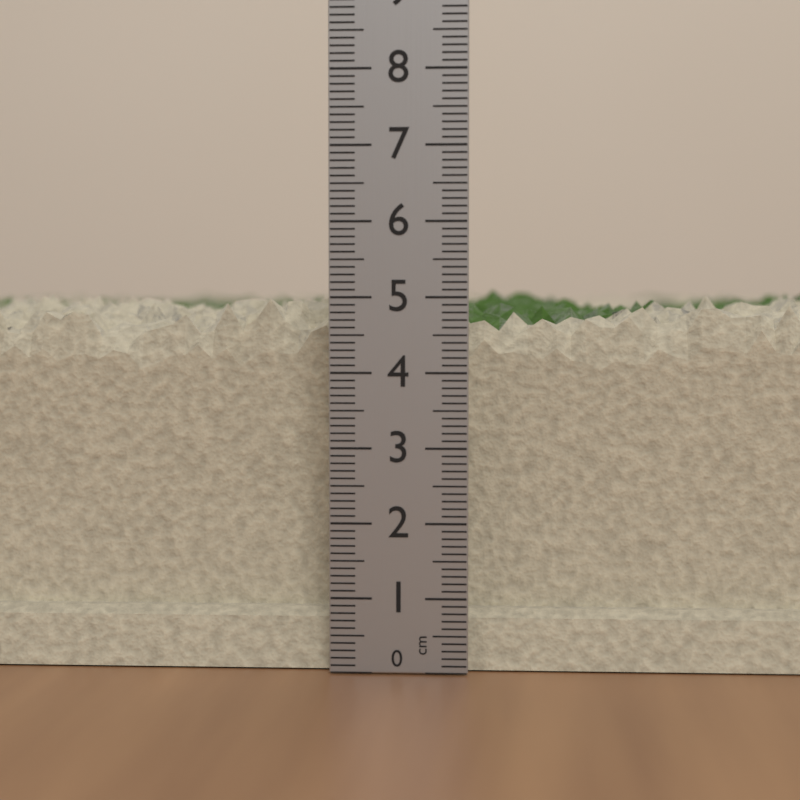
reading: 5.2 cm
